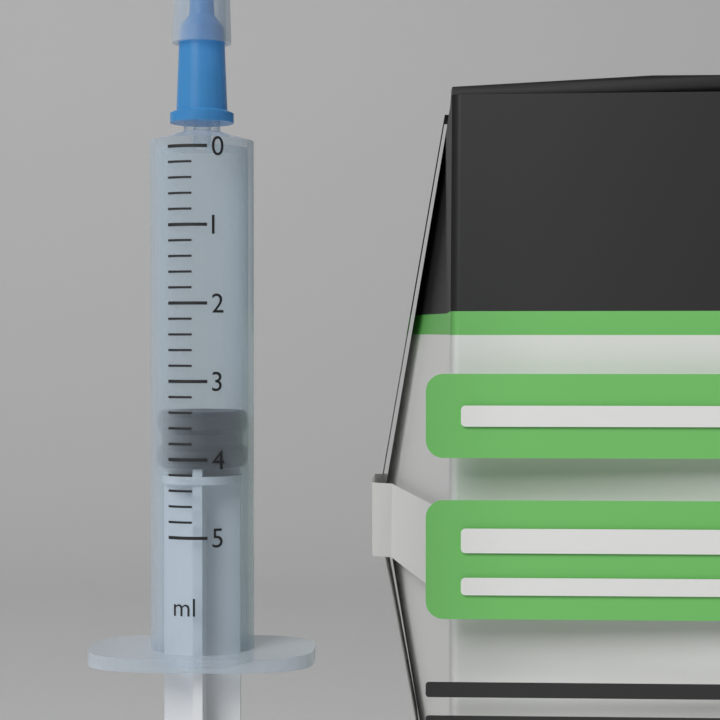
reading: 3.4 ml
